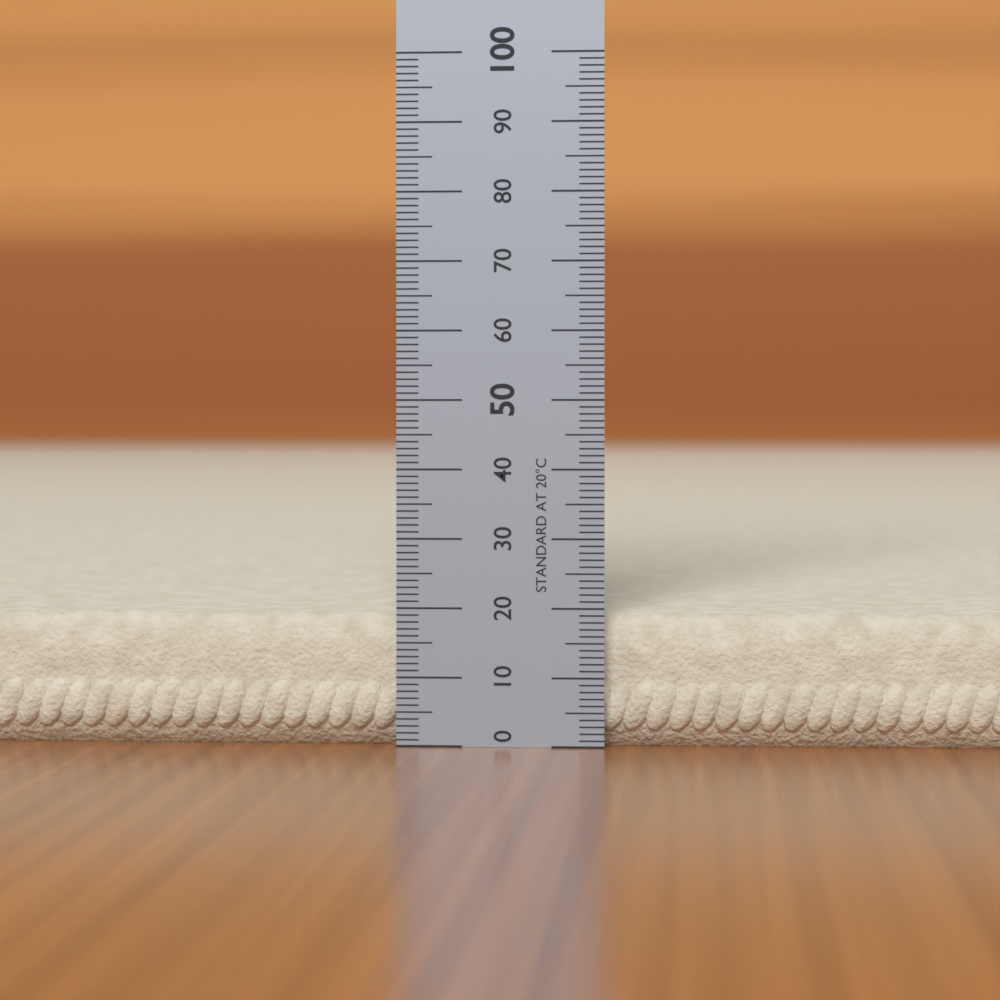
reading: 19 (no unit)
